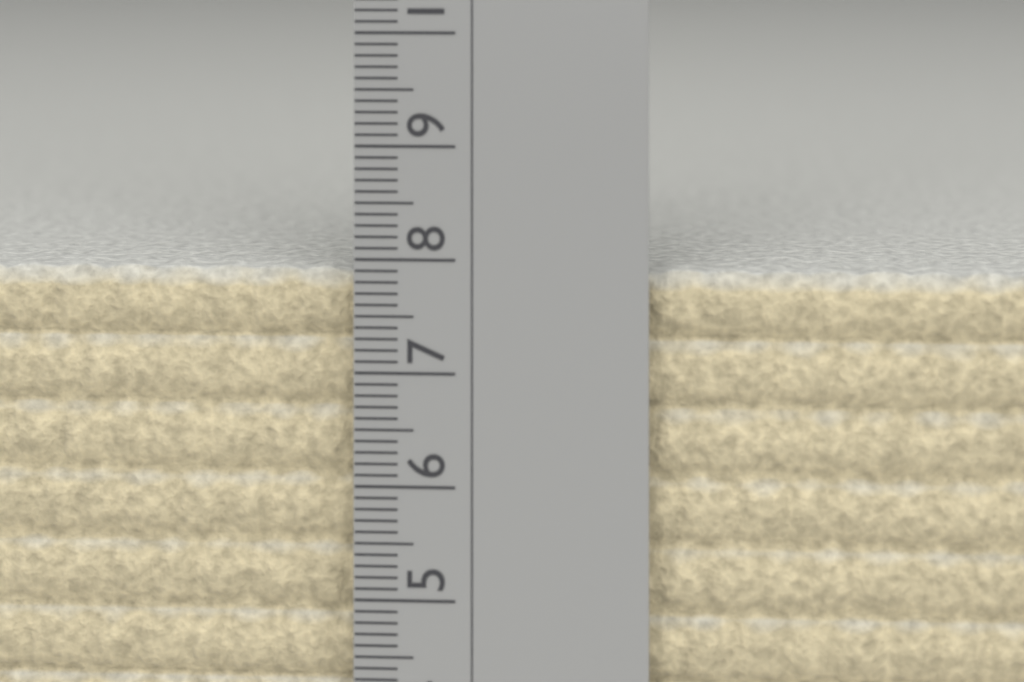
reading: 7.9 cm
